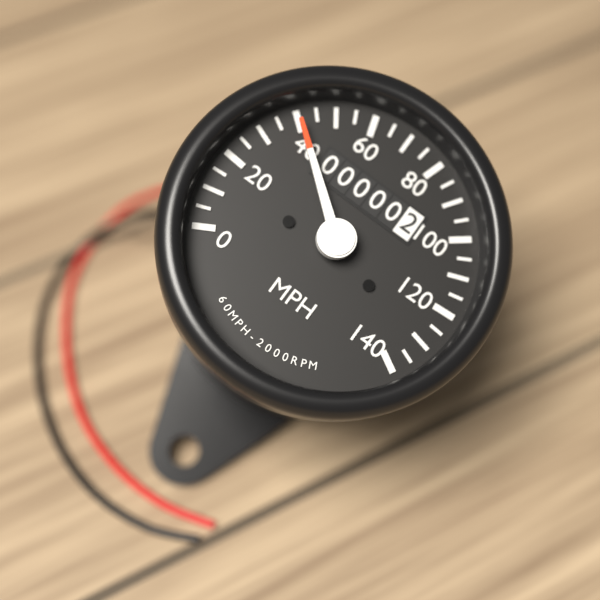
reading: 40 MPH
